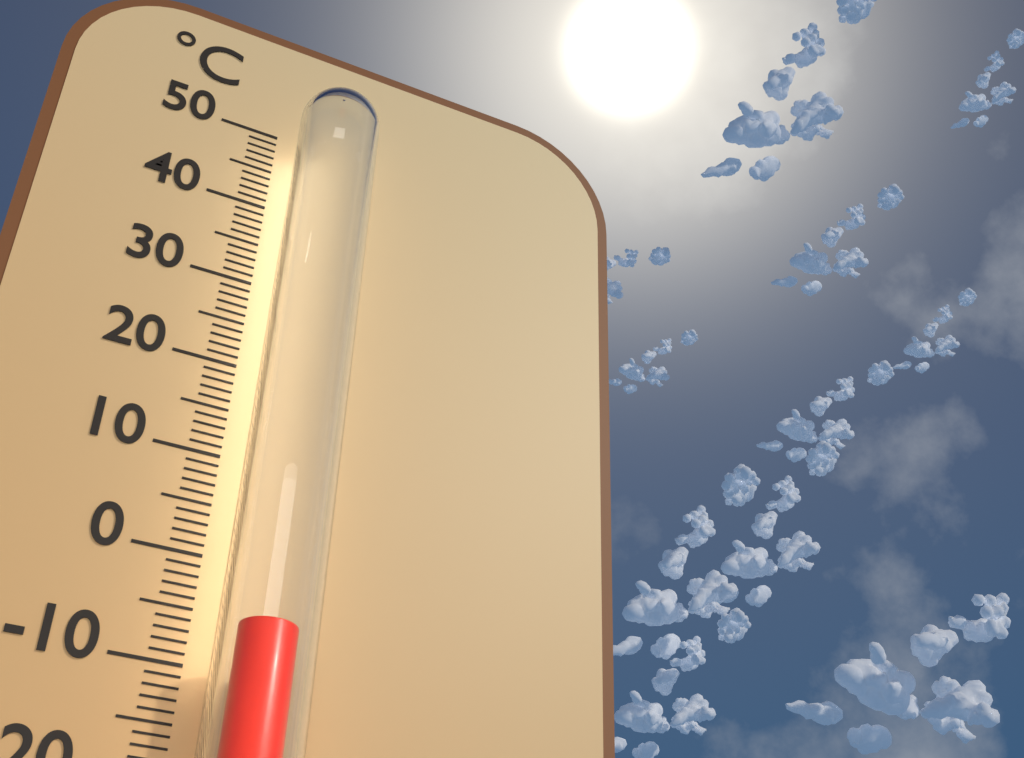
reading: -8 °C
